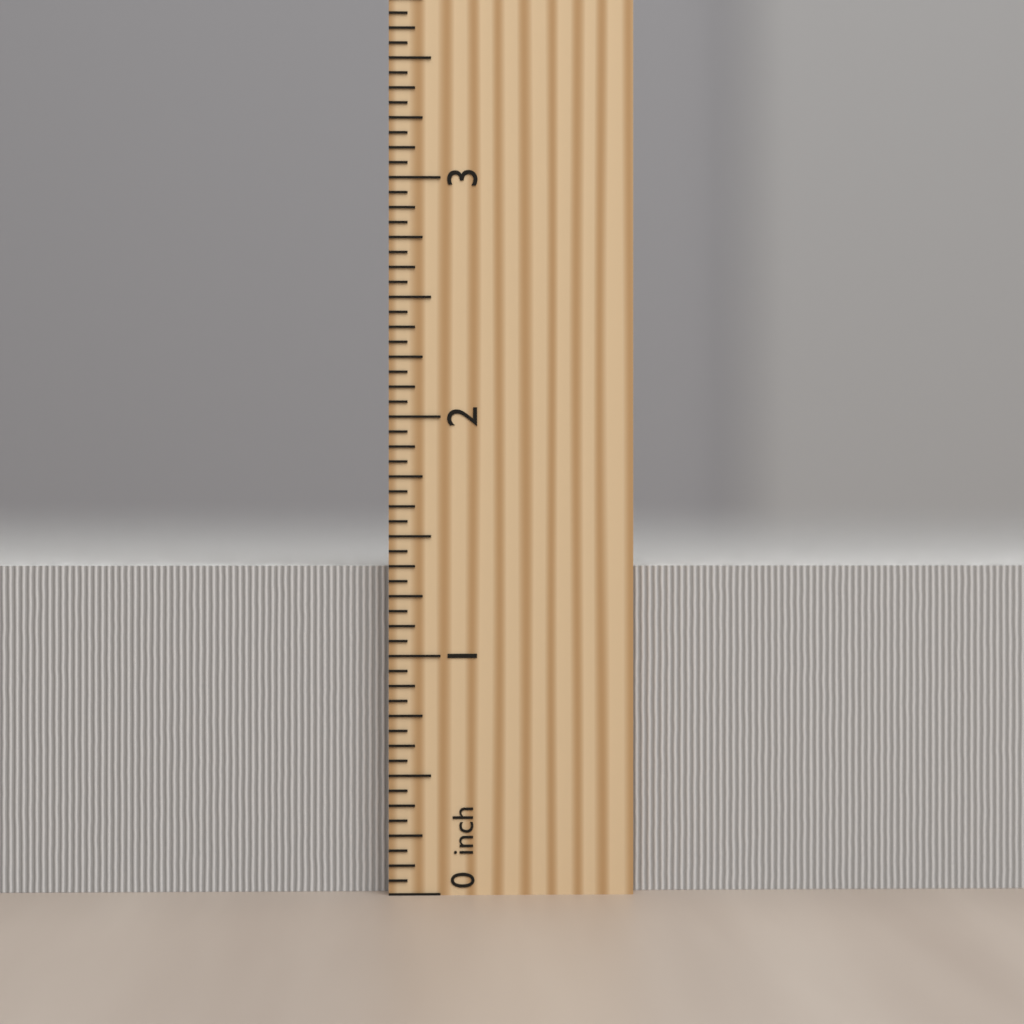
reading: 1.3750 inch
